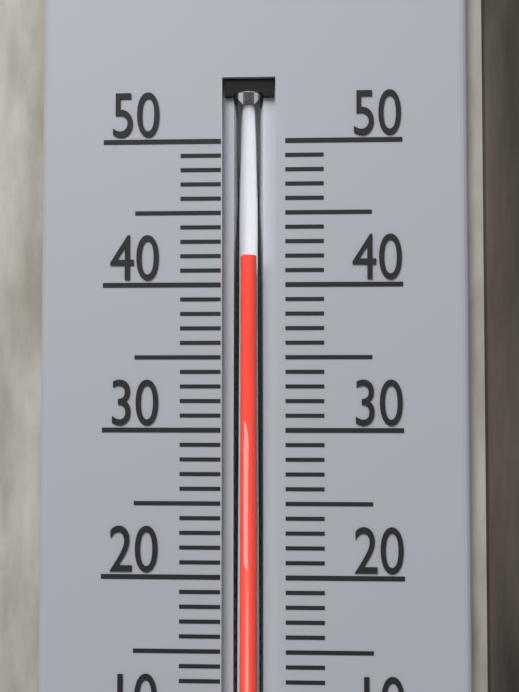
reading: 42 °C
